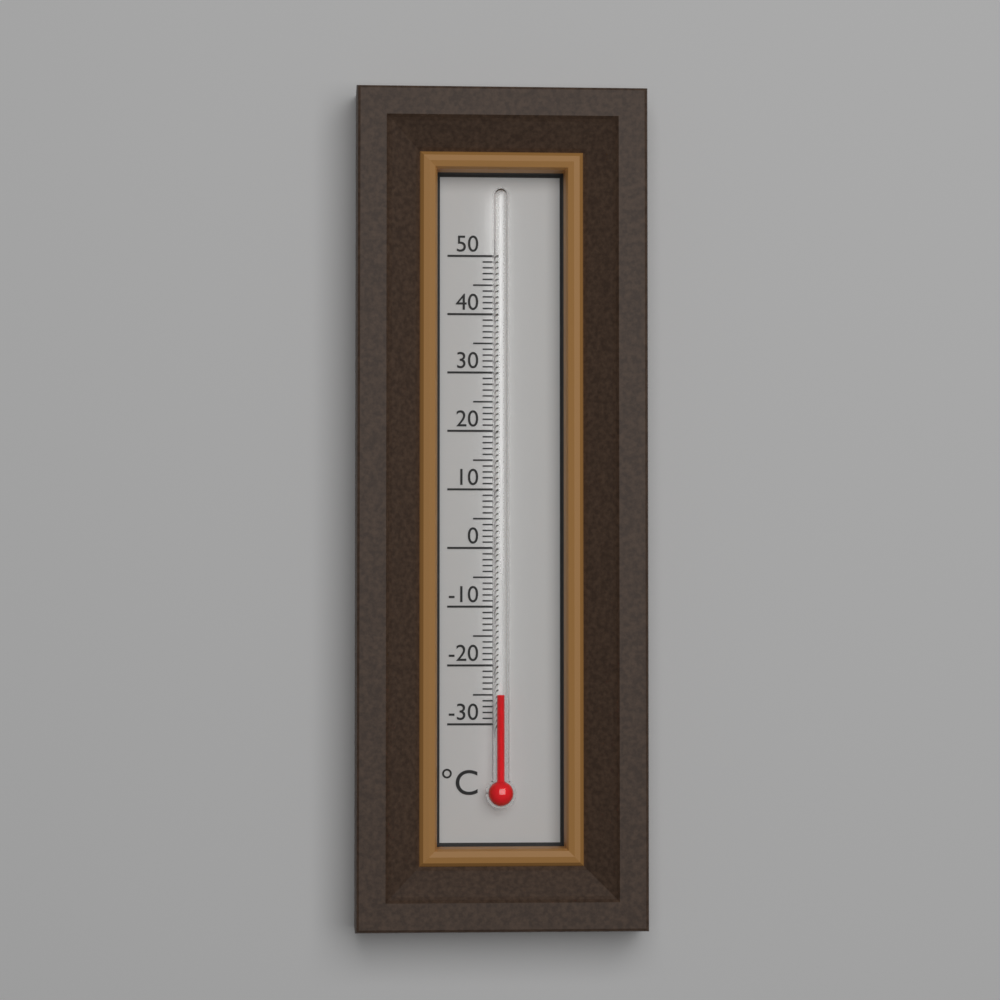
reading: -25 °C
